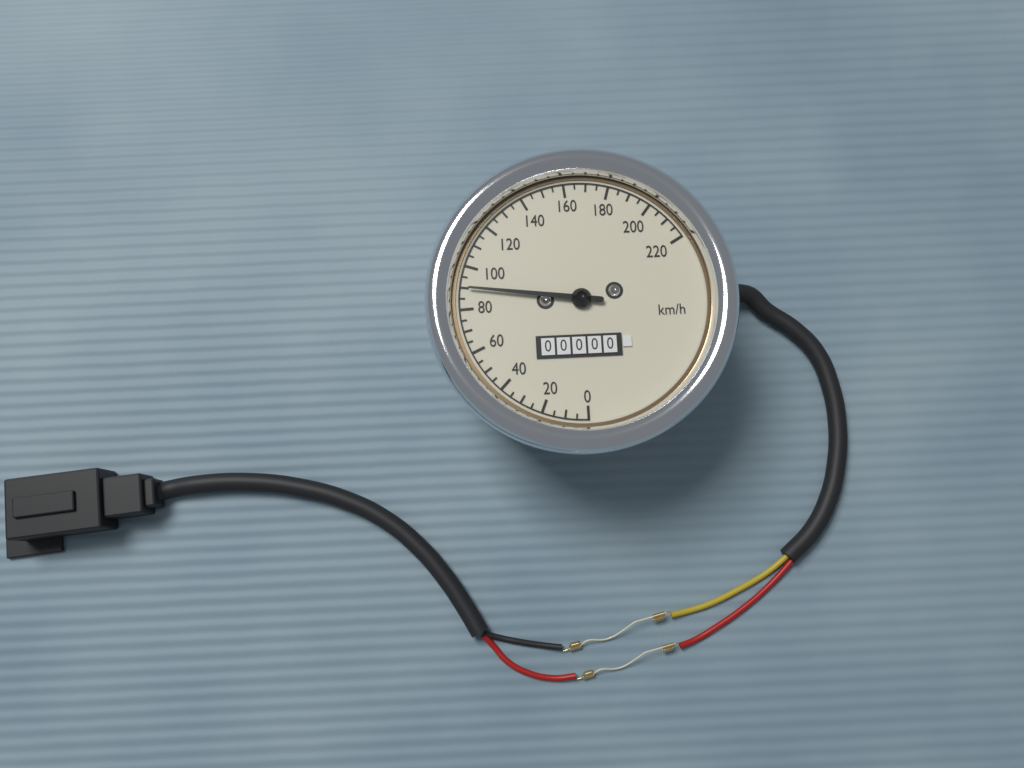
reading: 90 km/h
